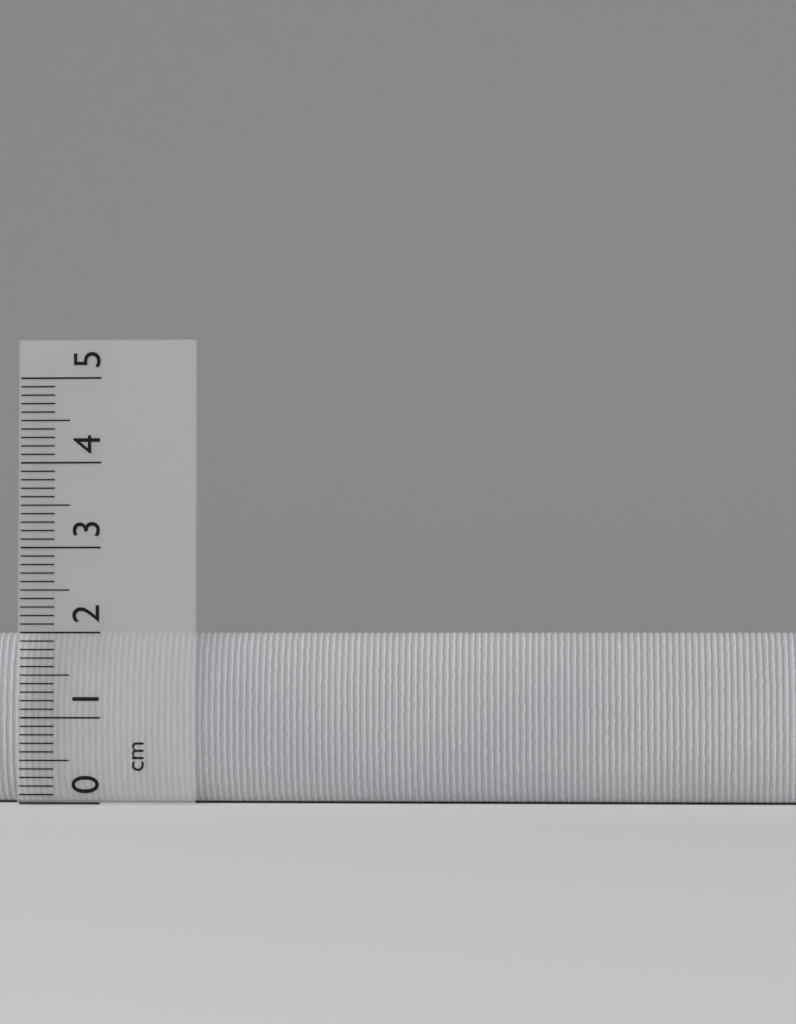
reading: 2.0 cm
